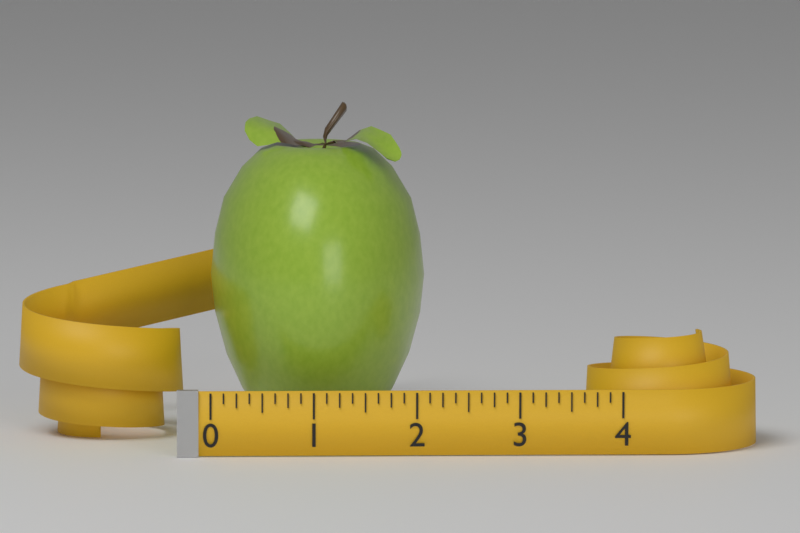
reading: 2.125 (no unit)
